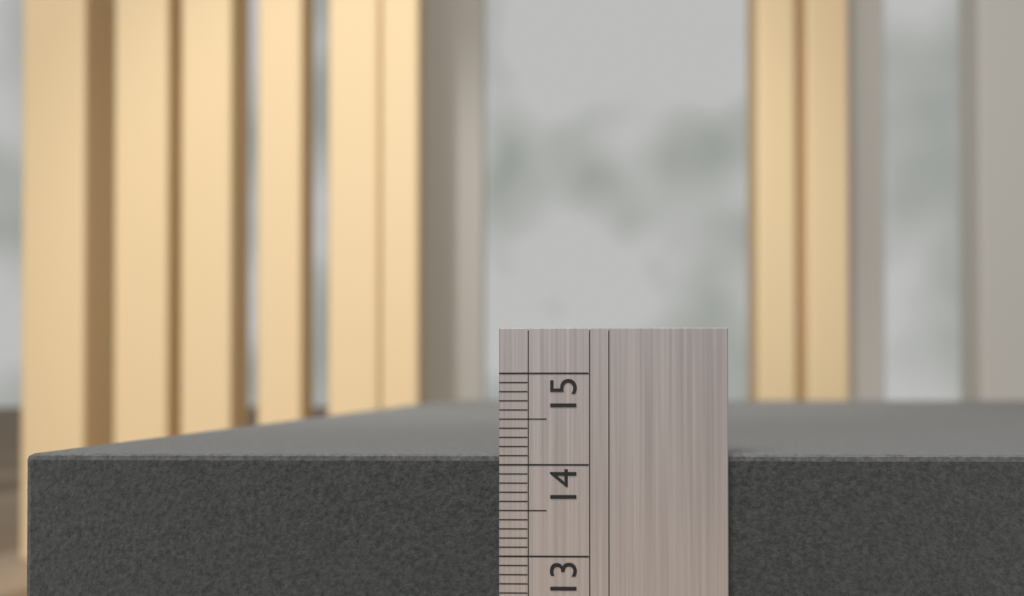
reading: 14.1 (no unit)
